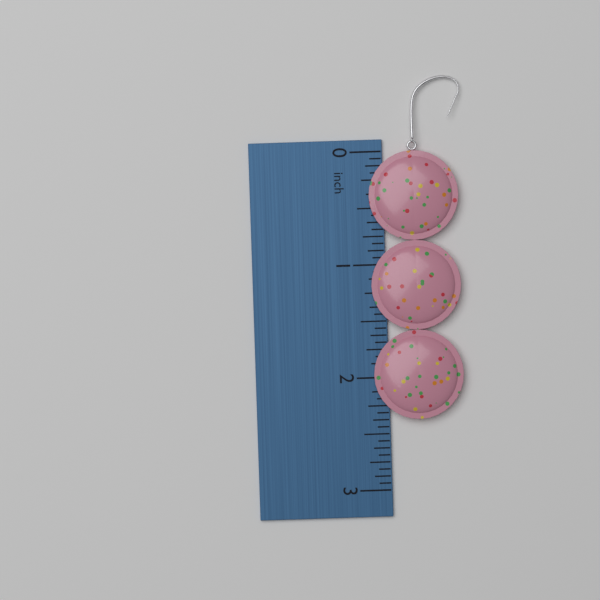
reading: 2.3750 inch
